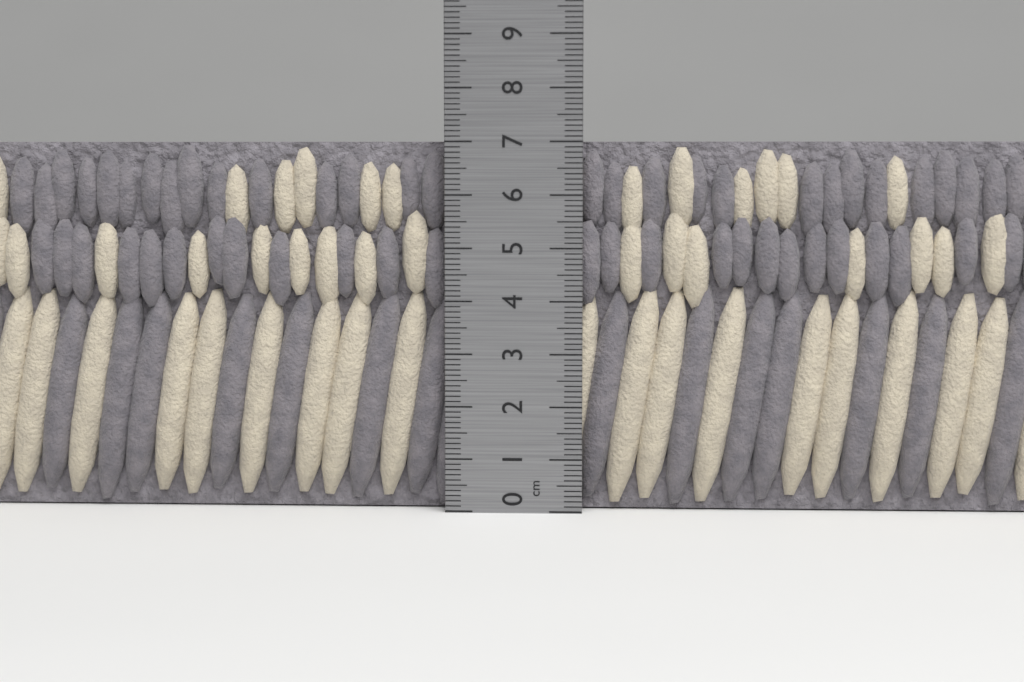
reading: 7.0 cm
